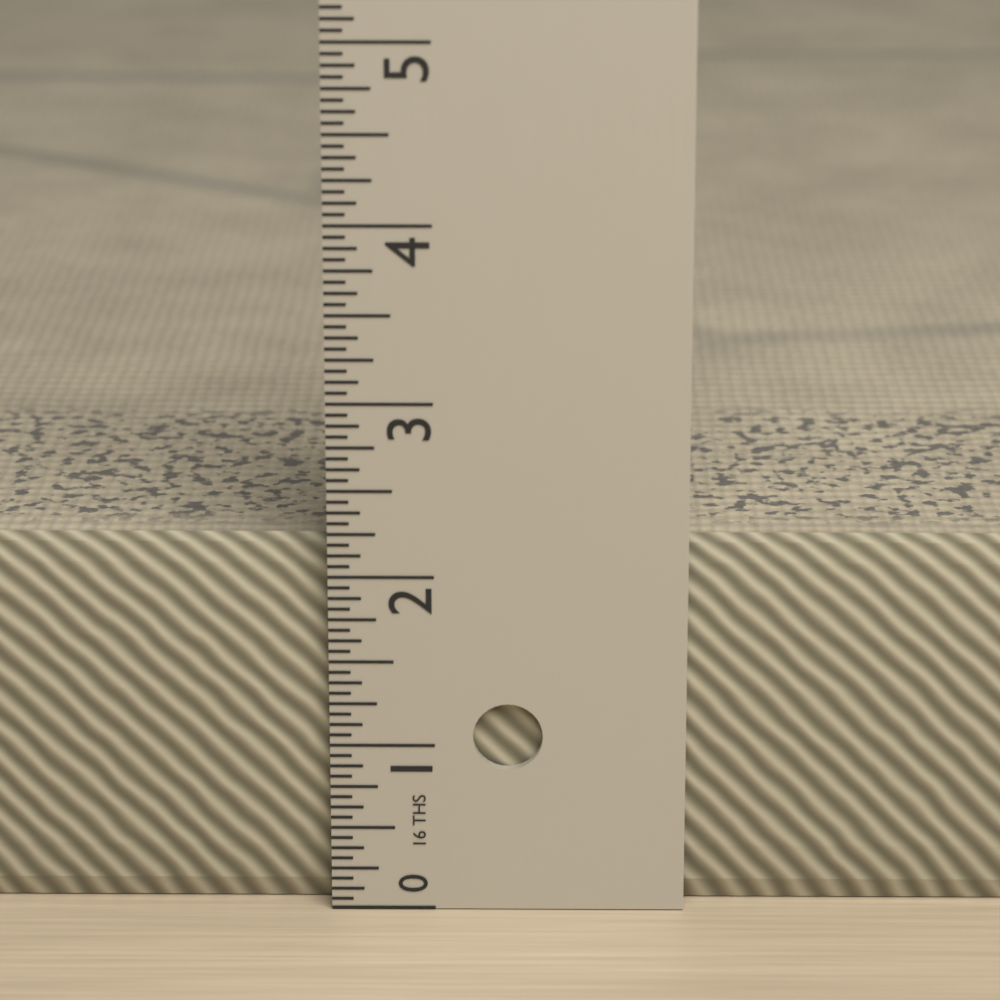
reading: 2.1875 in
